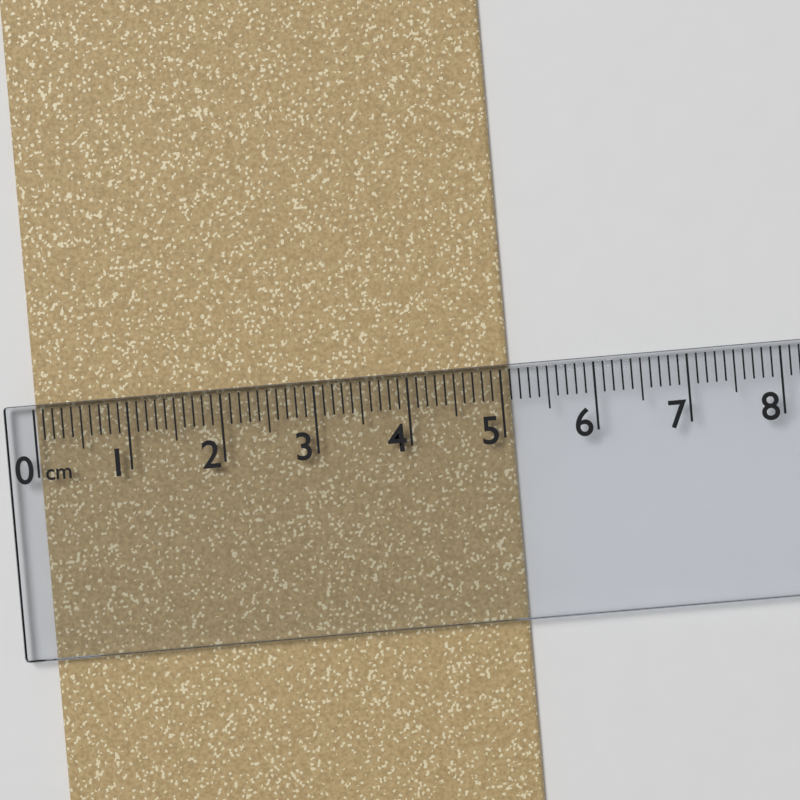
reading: 5.1 cm
